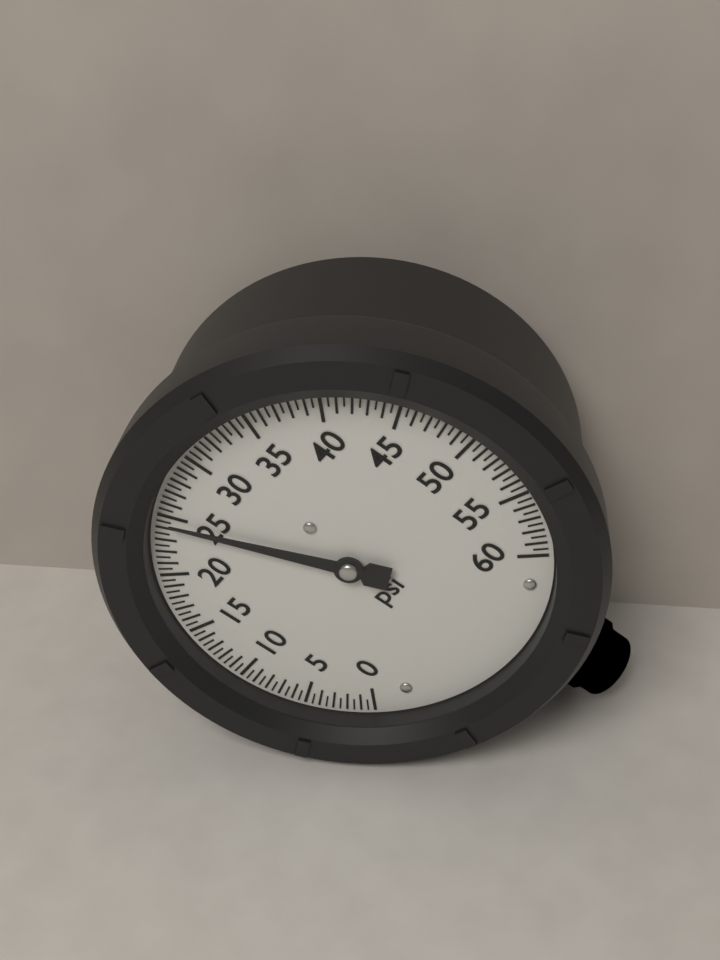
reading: 24.5 psi
